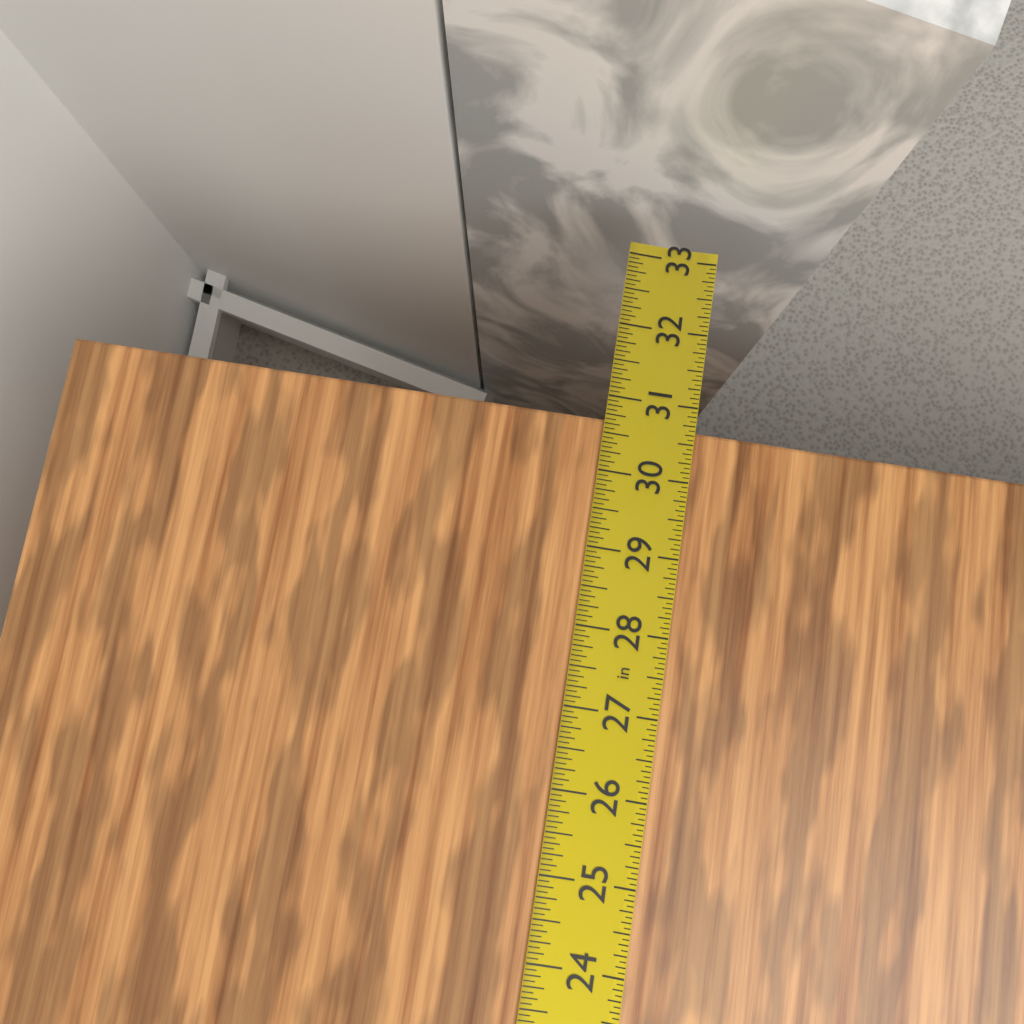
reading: 30.6875 in
